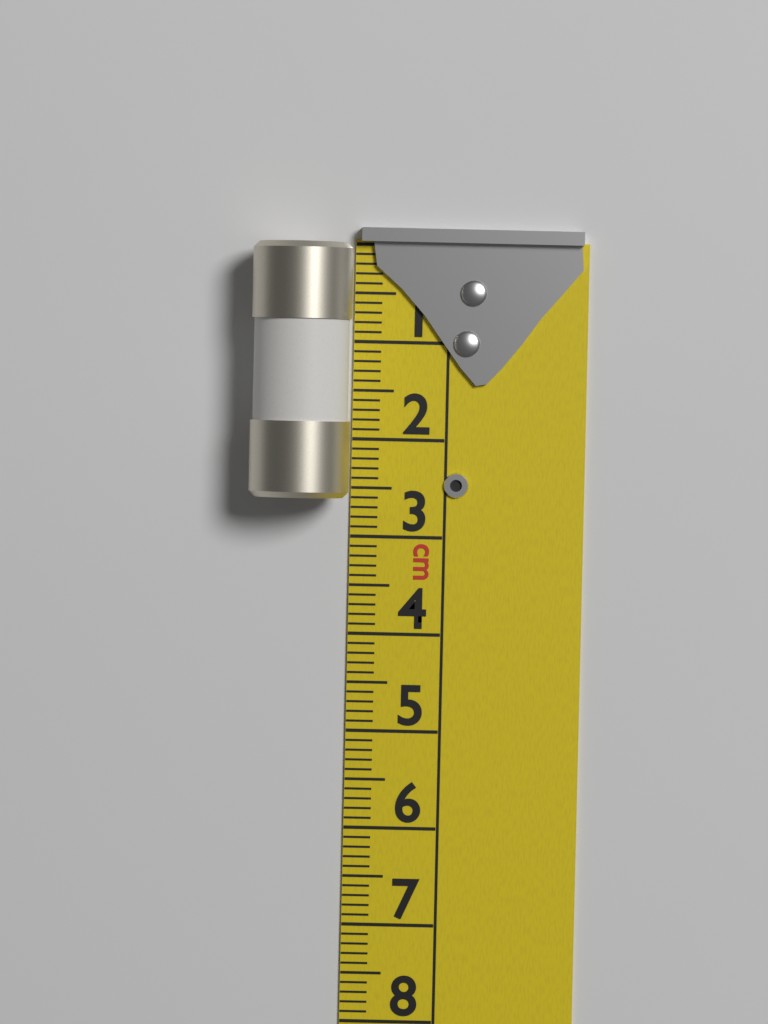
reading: 2.6 cm
